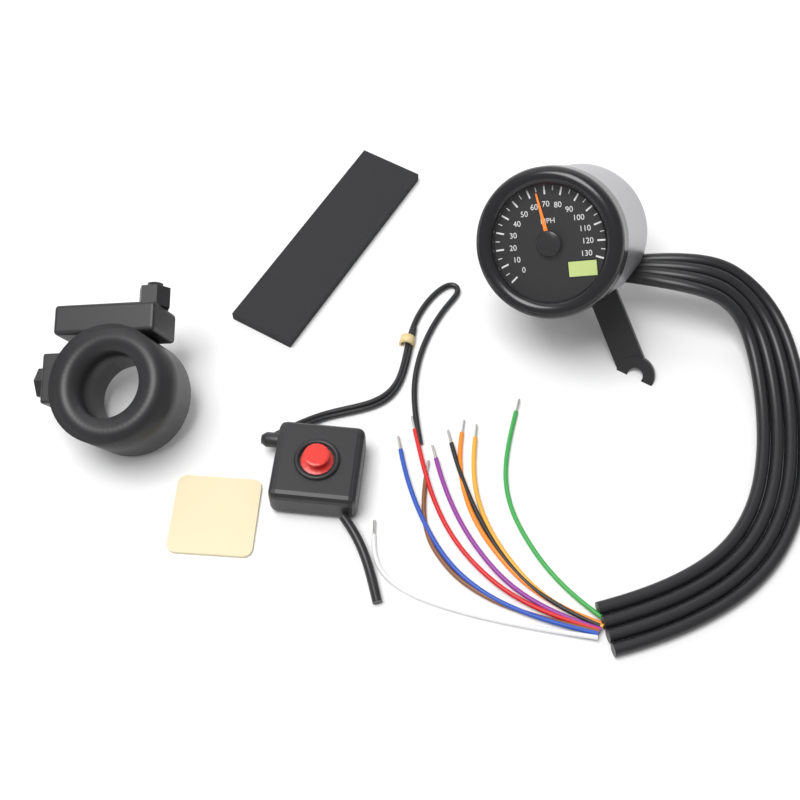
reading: 65 MPH
